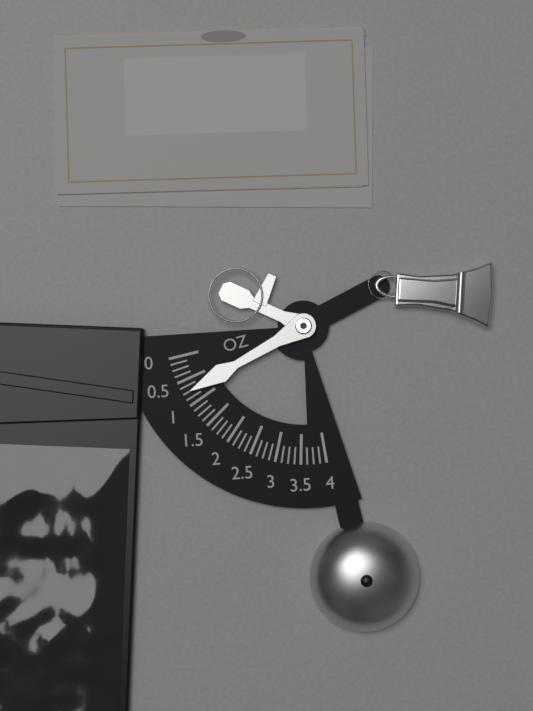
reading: 0.750 oz
